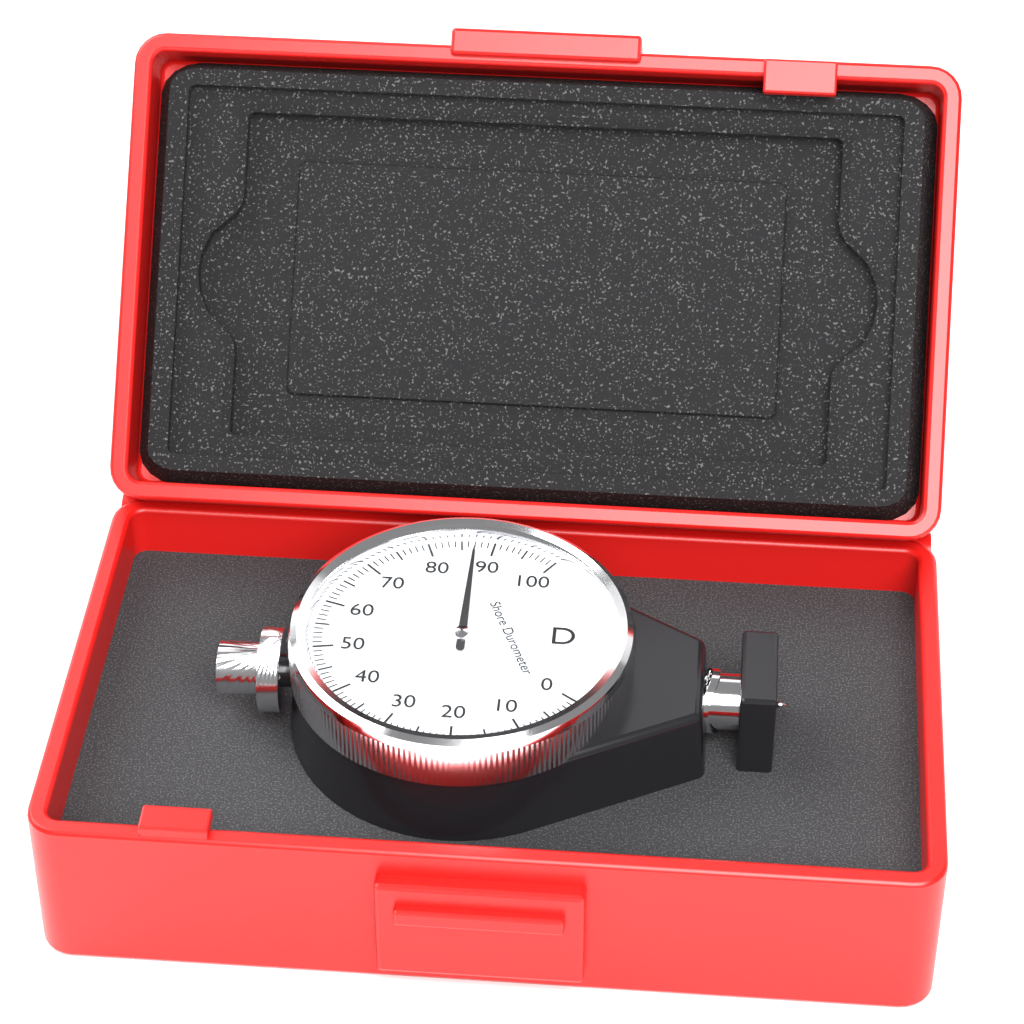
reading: 87 Shore D
